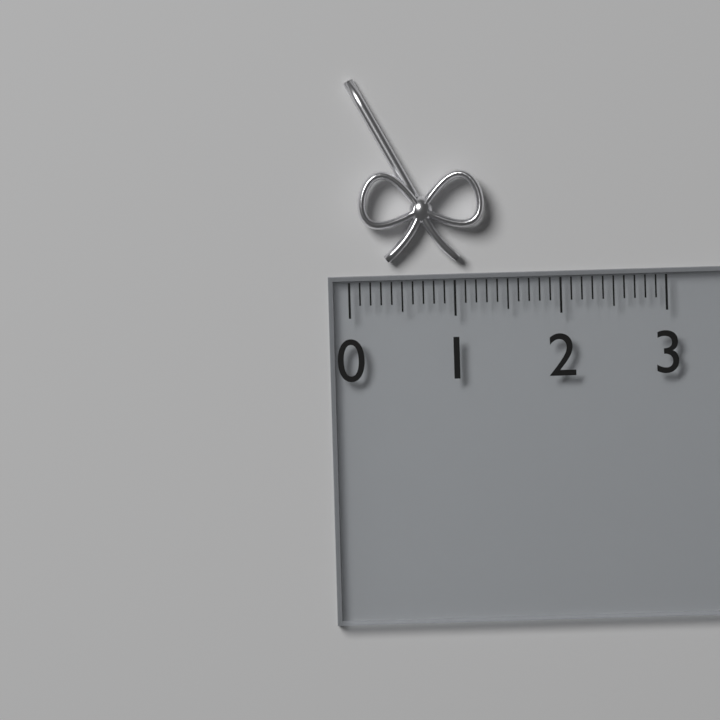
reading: 1.3 (no unit)
